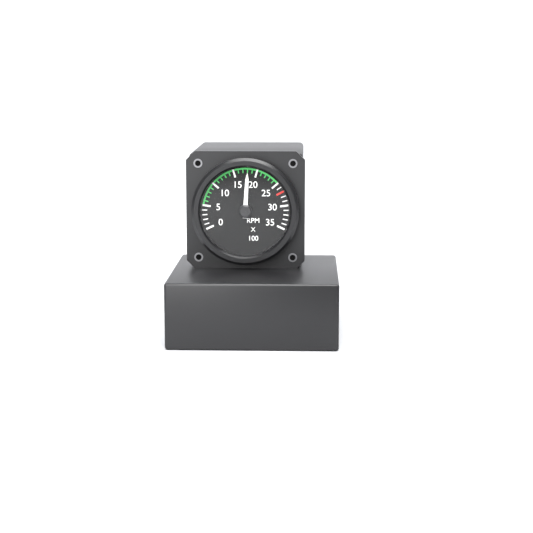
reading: 1800 RPM
